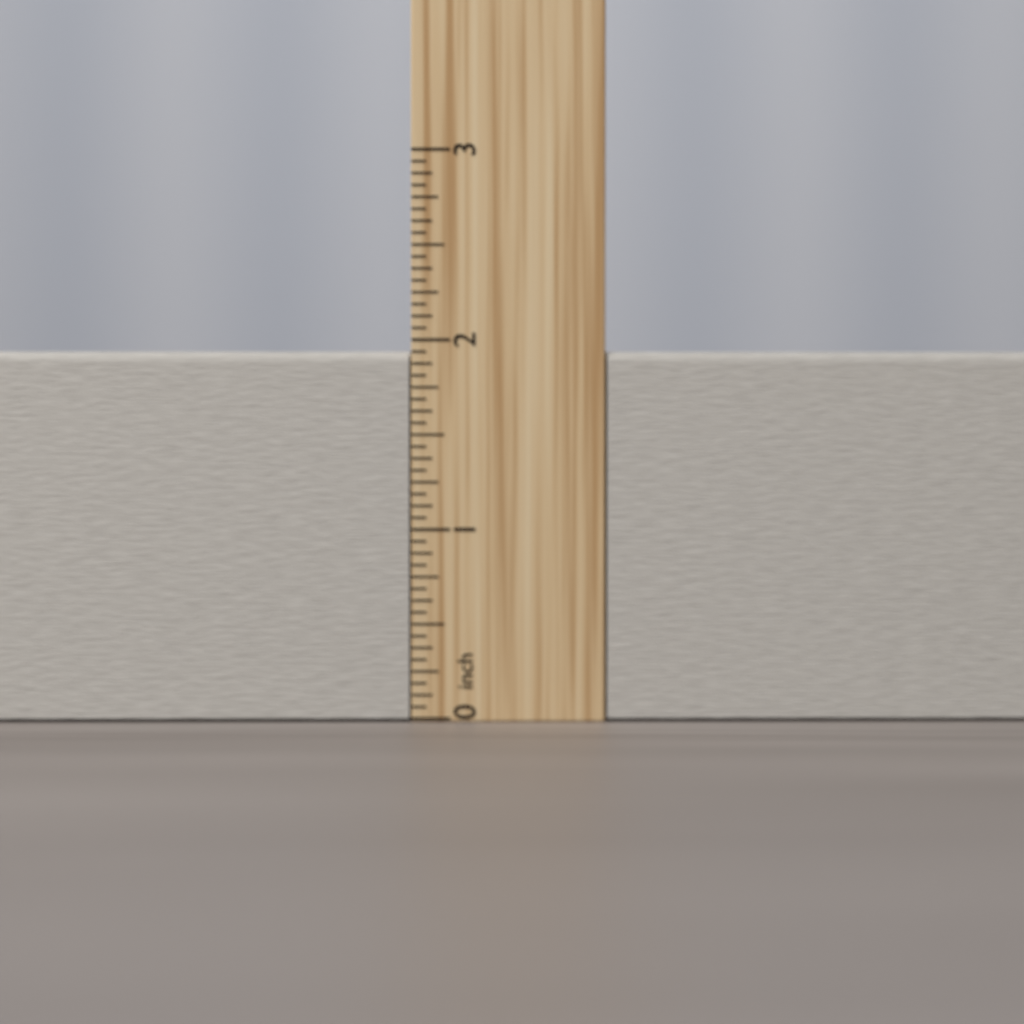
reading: 1.9375 inch
